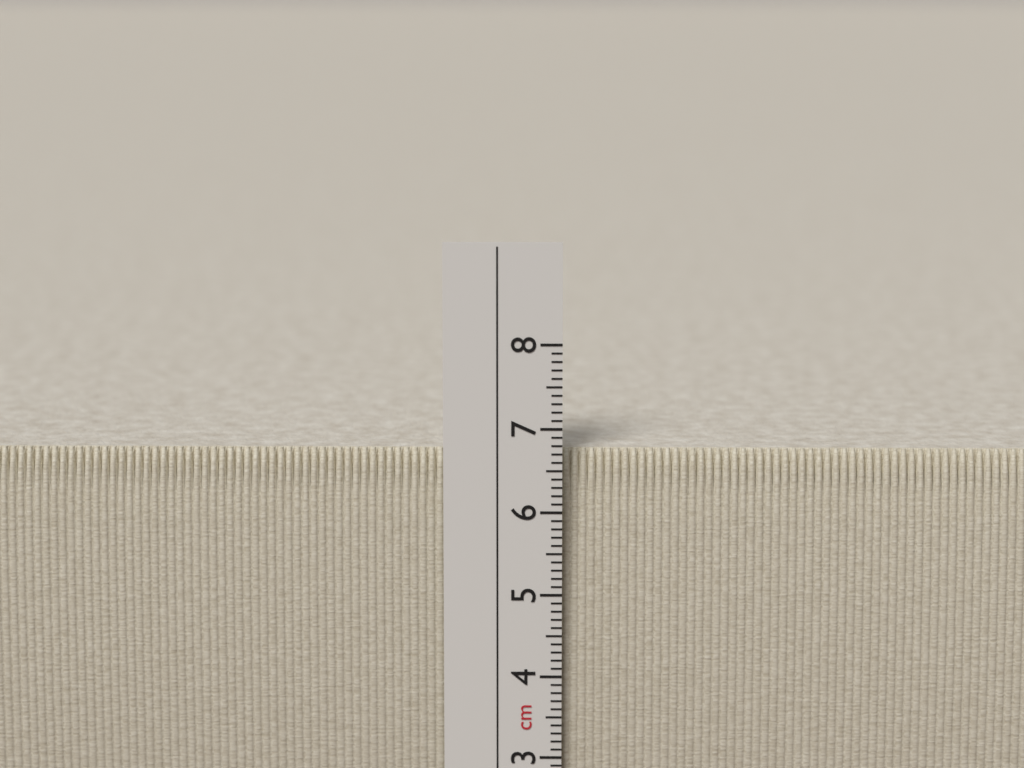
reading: 6.7 cm
